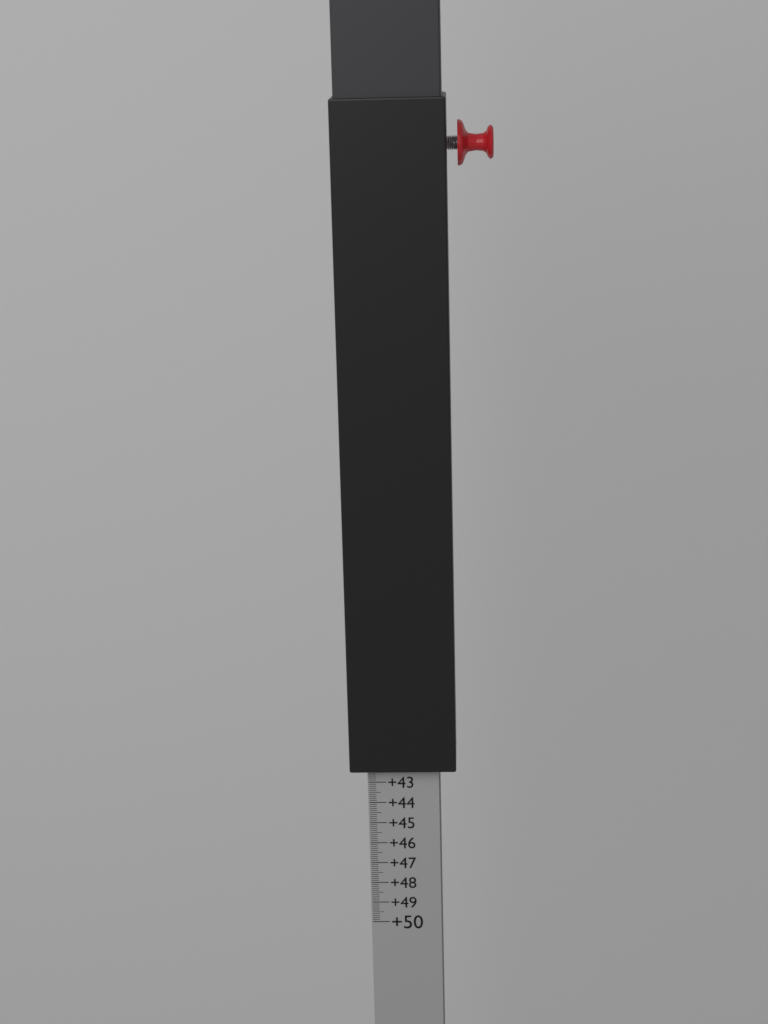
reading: 42.3 (no unit)
